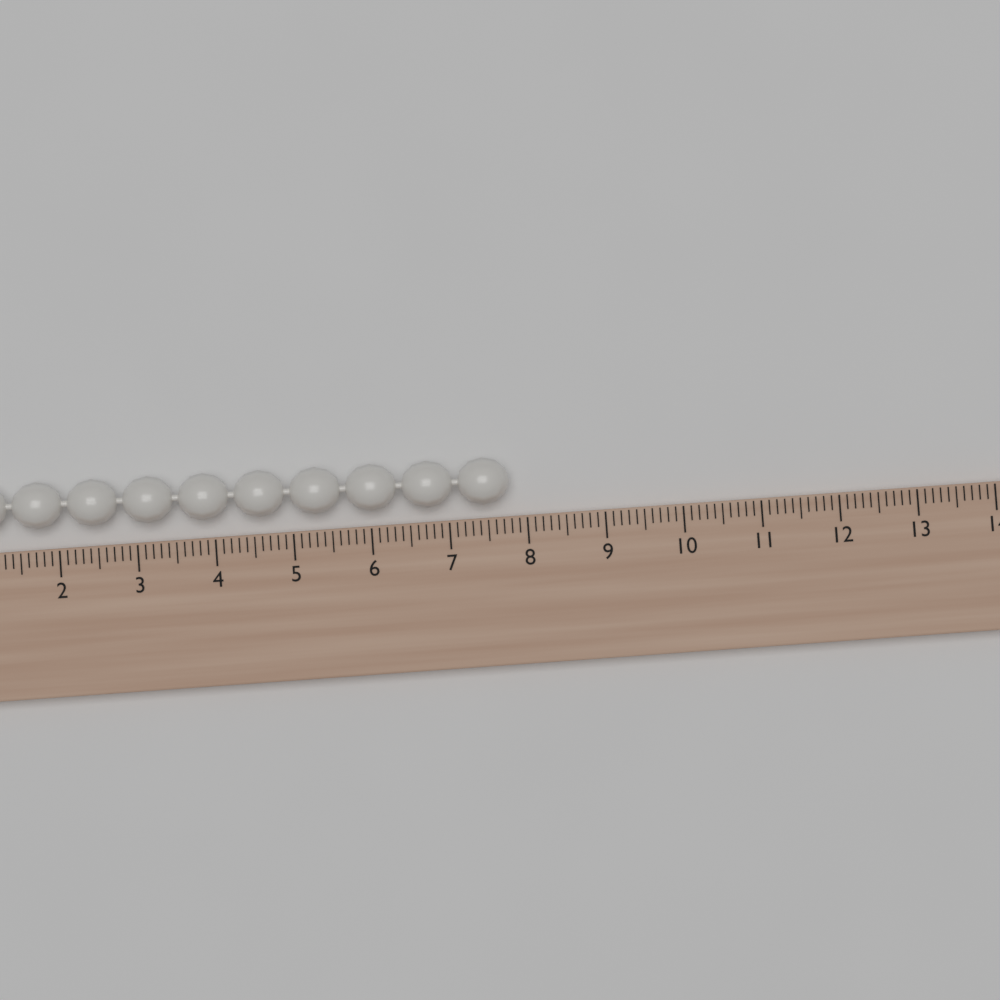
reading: 7.8 (no unit)
